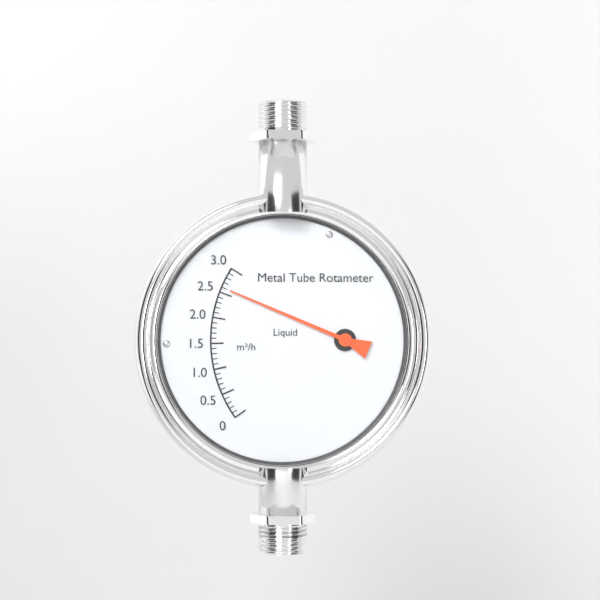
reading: 2.6 m³/h
